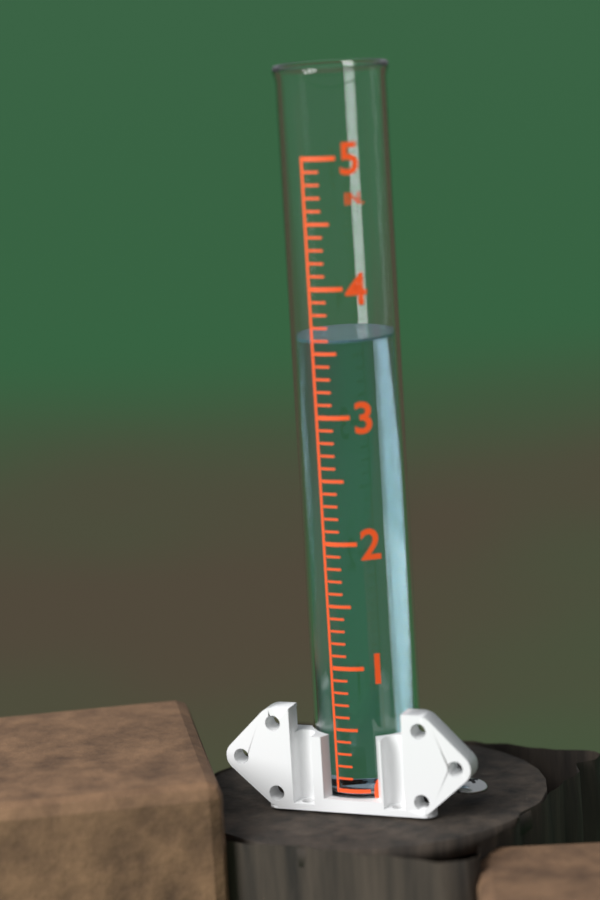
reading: 3.6 in
